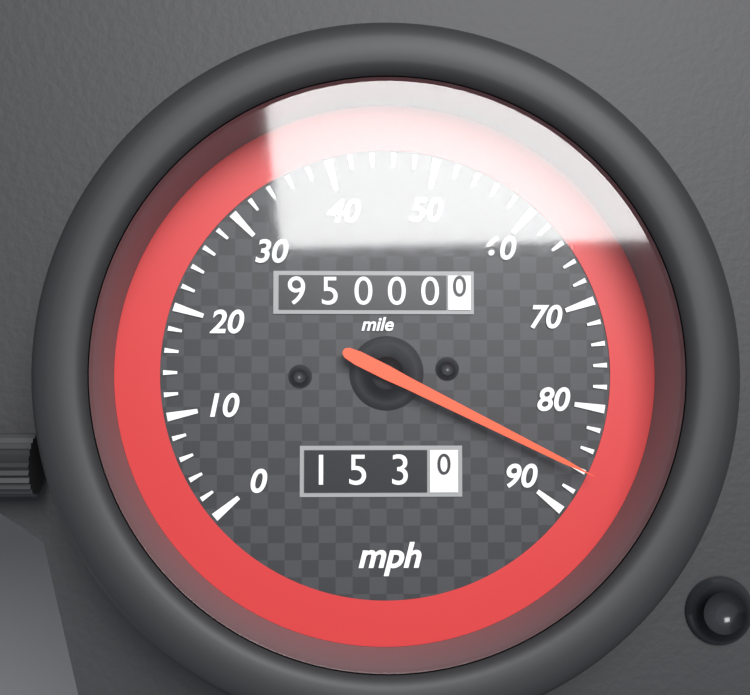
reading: 86 mph
